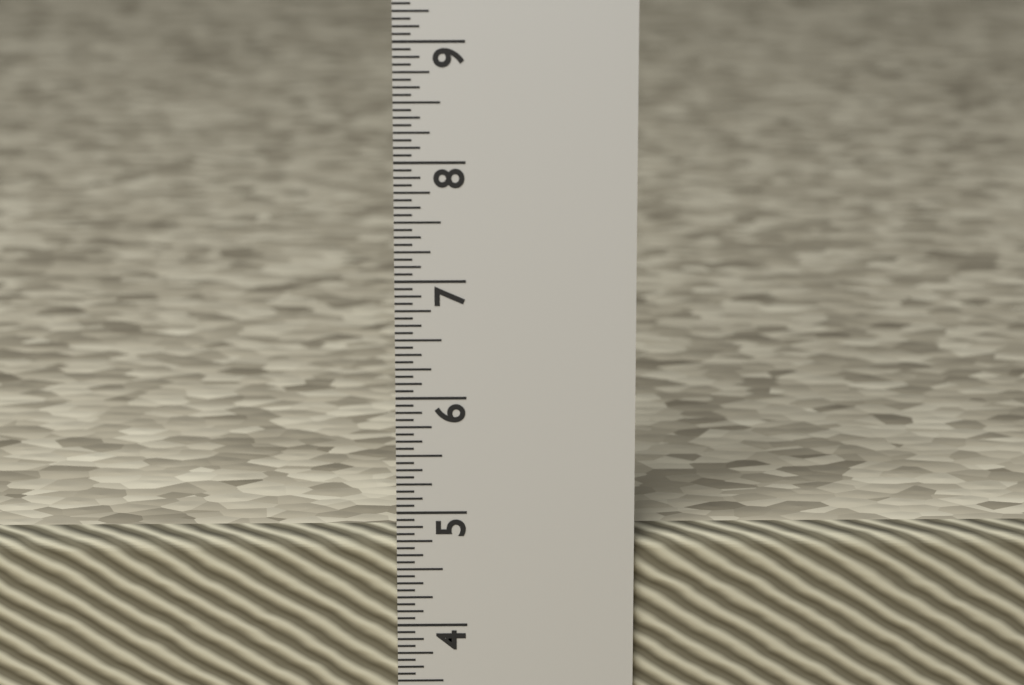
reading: 4.7500 in
